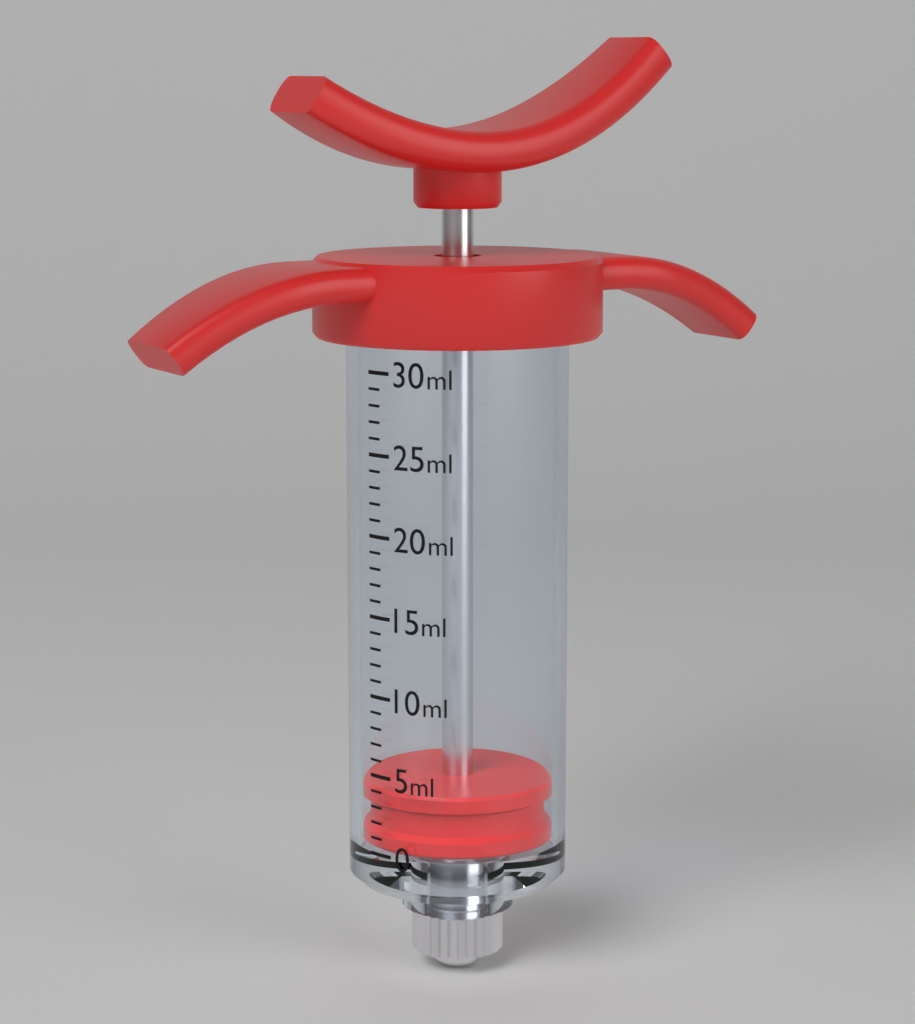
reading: 0 ml
